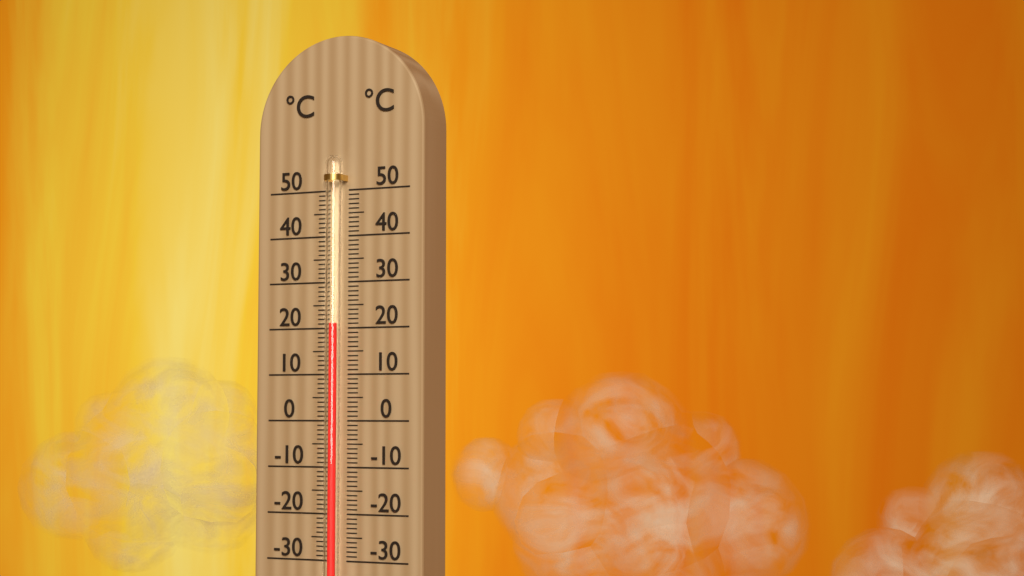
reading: 21 °C
